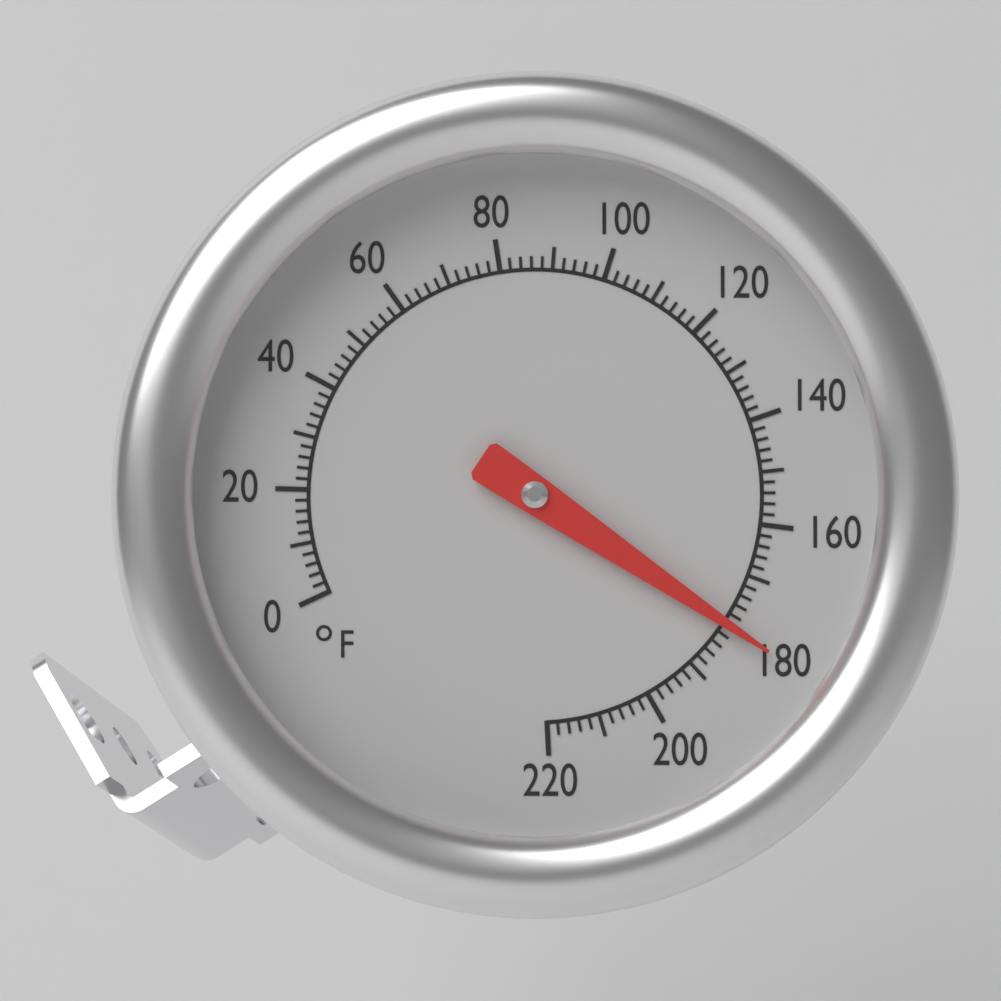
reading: 180 °F
